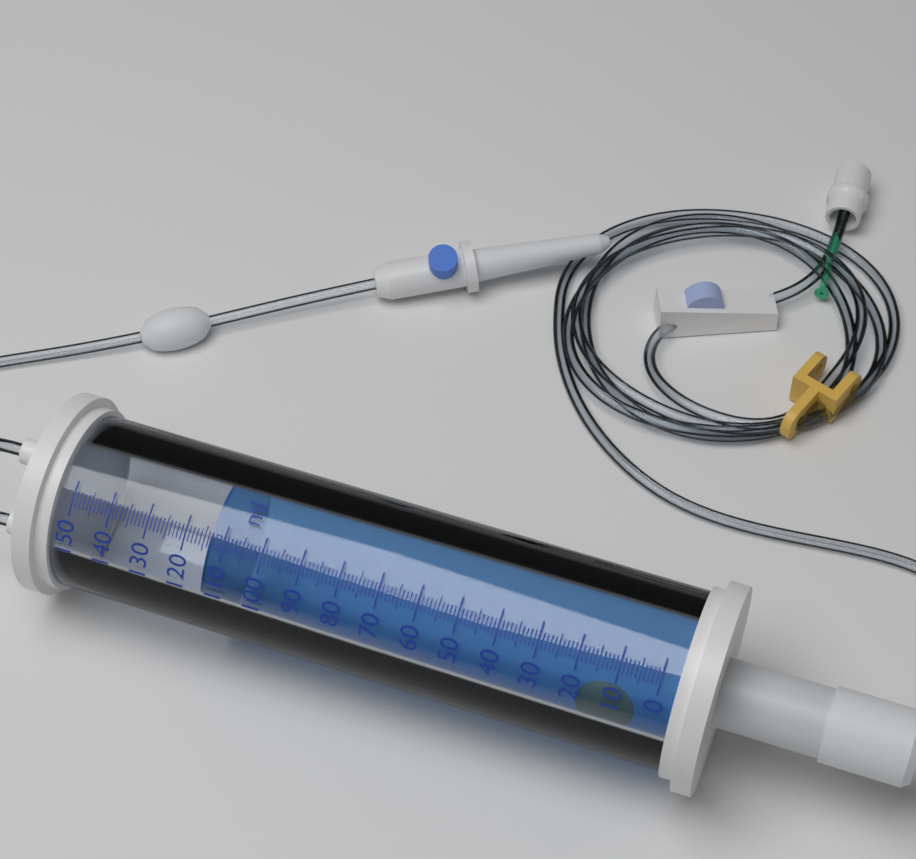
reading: 114 ml
